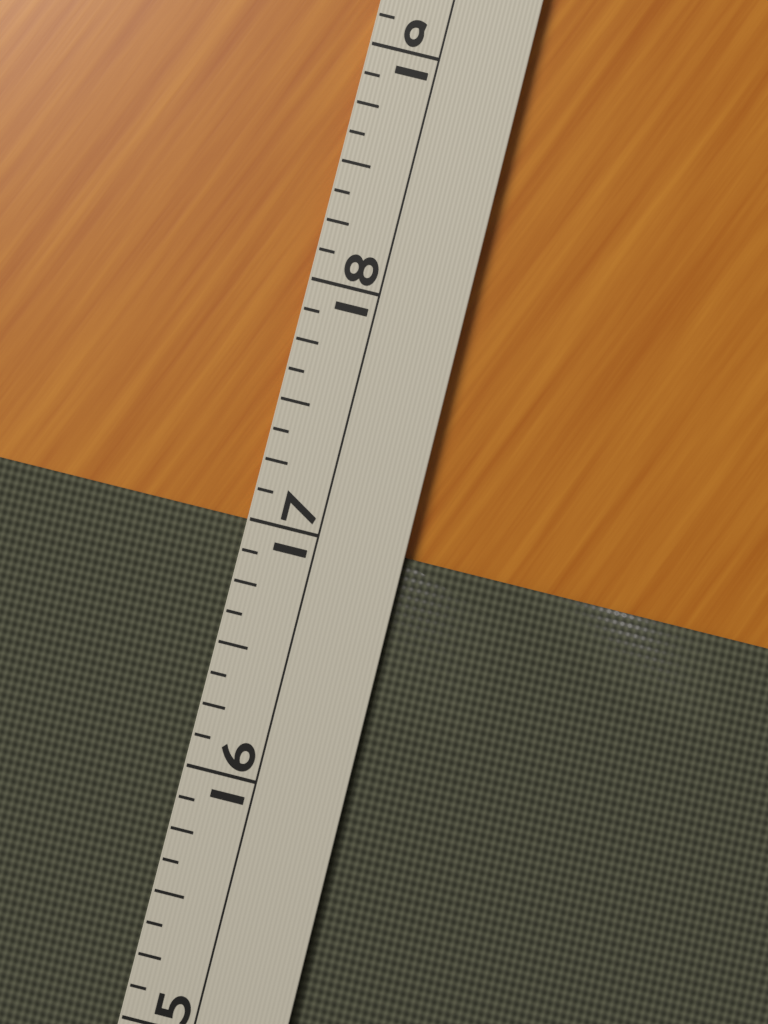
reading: 17.000 (no unit)
